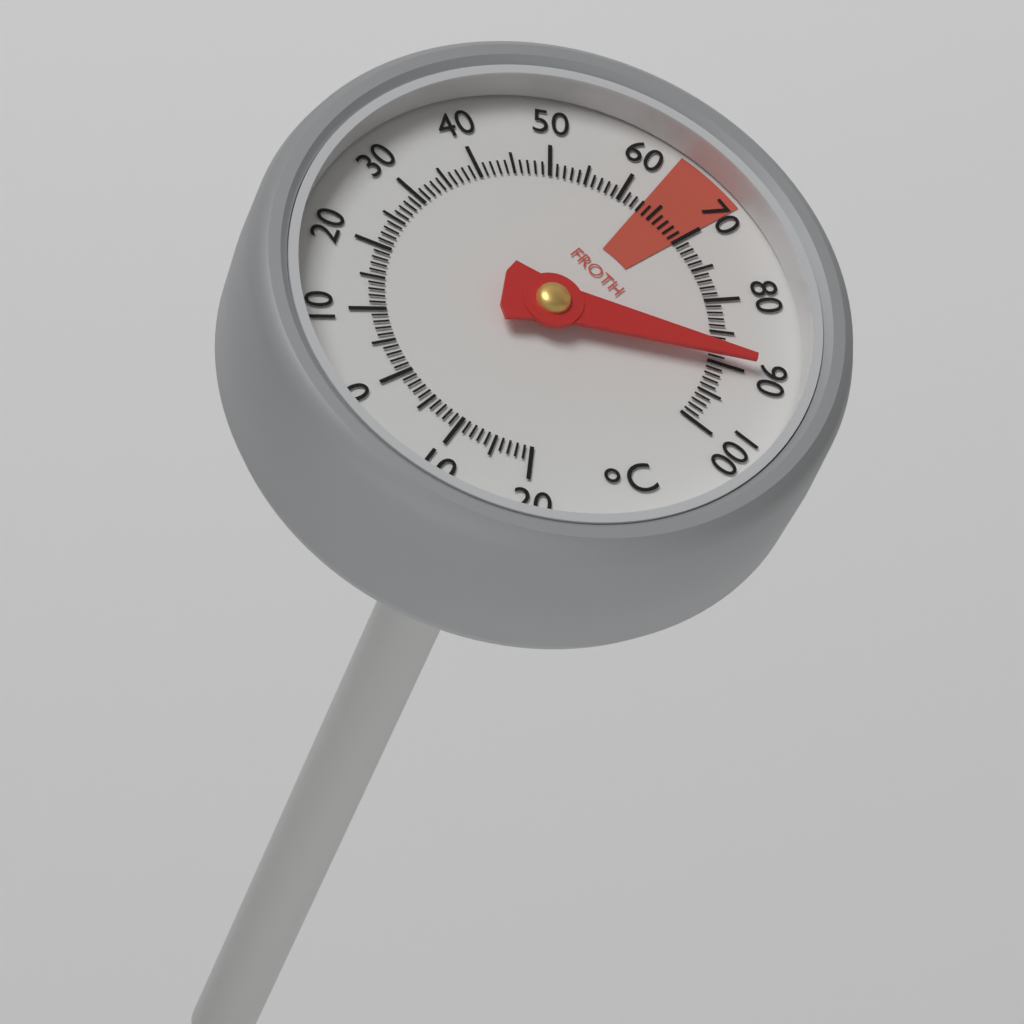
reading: 89 °C
